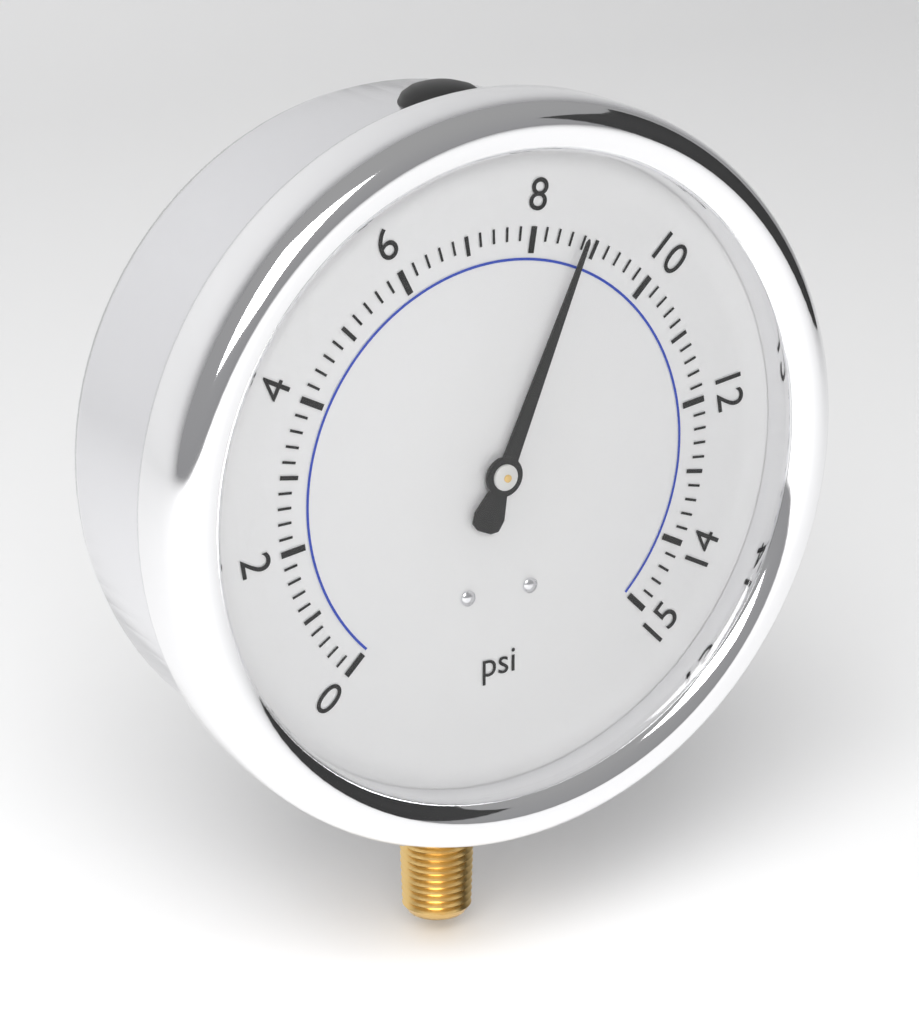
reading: 8.8 psi
